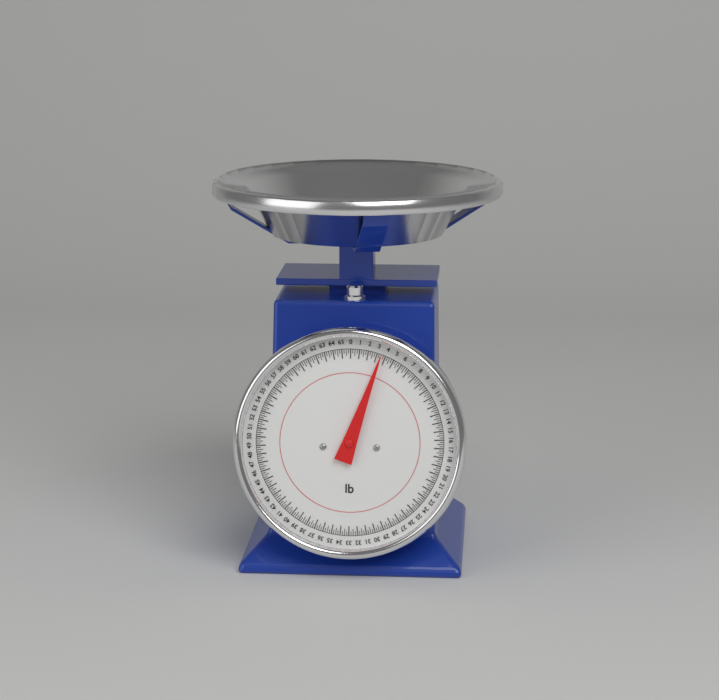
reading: 3.50 lb
